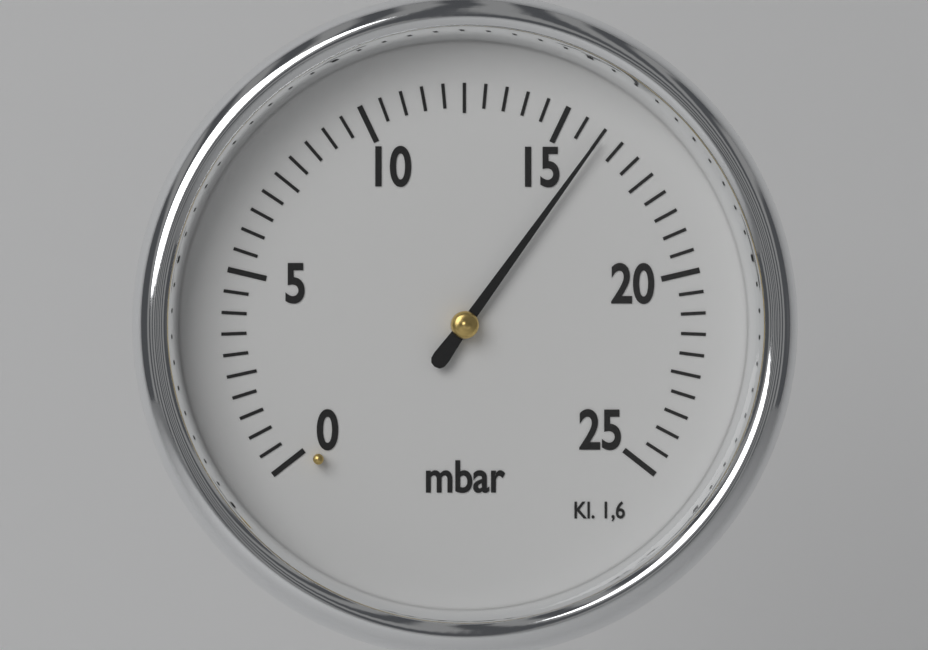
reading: 16.0 mbar
